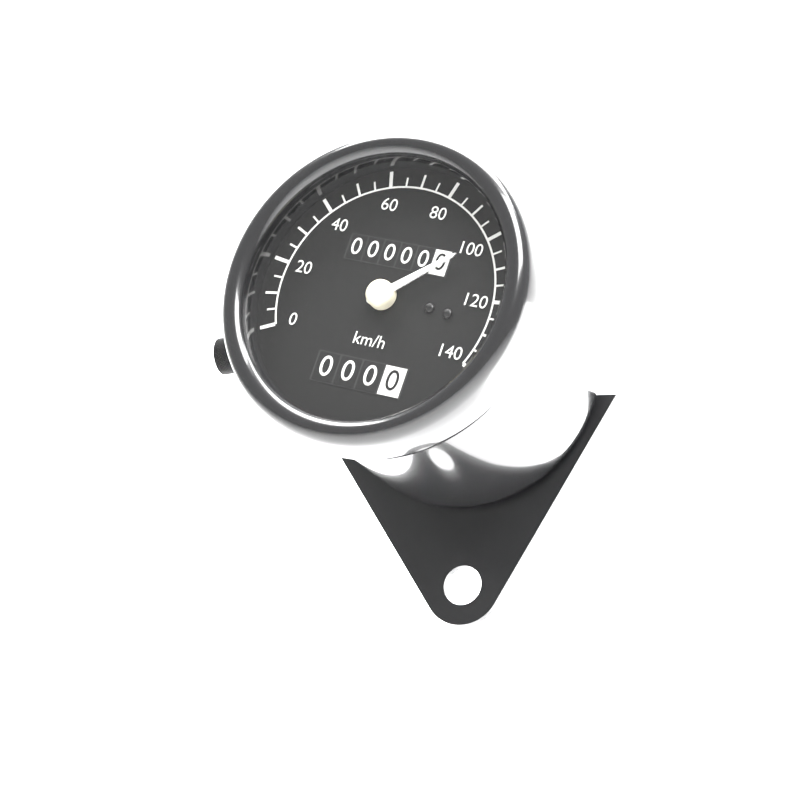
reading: 100 km/h
